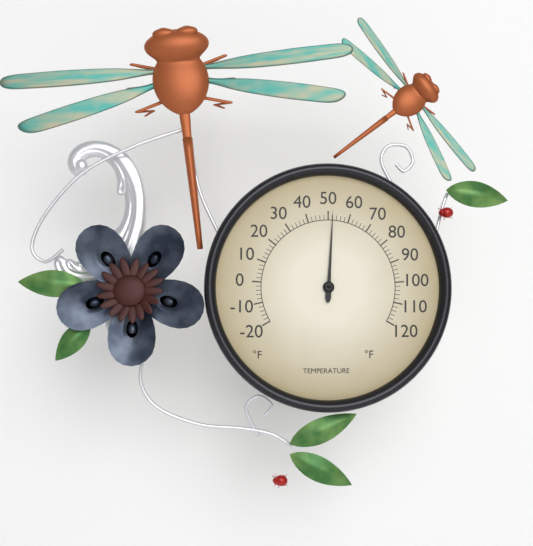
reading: 52 °F
